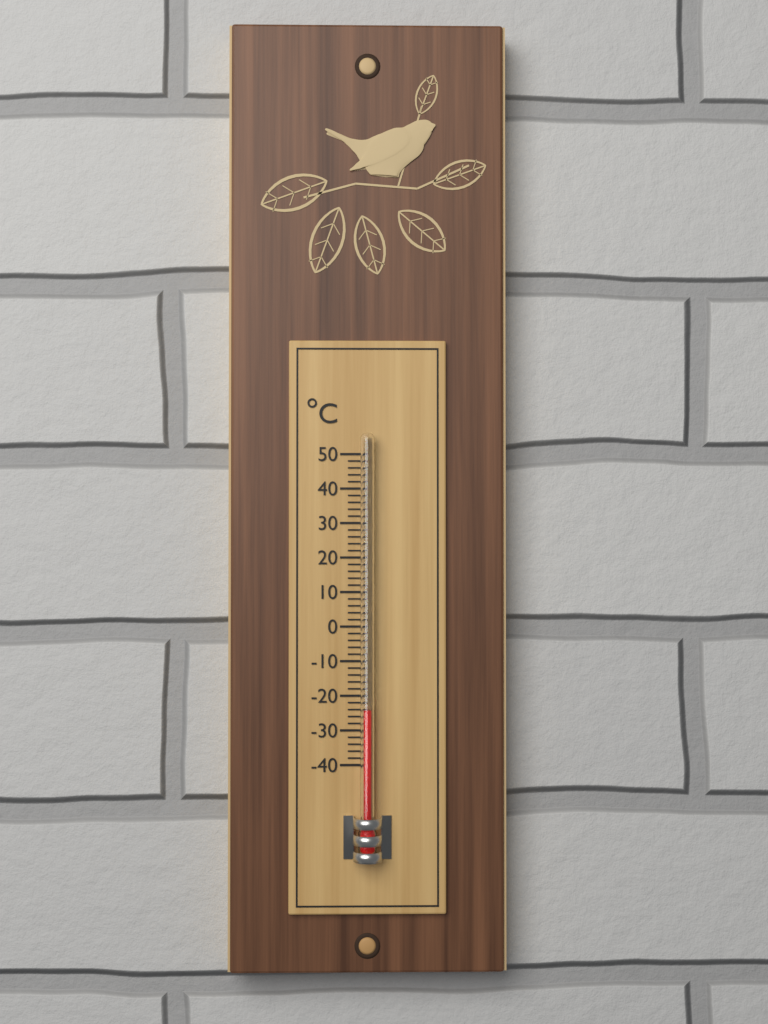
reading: -24 °C
